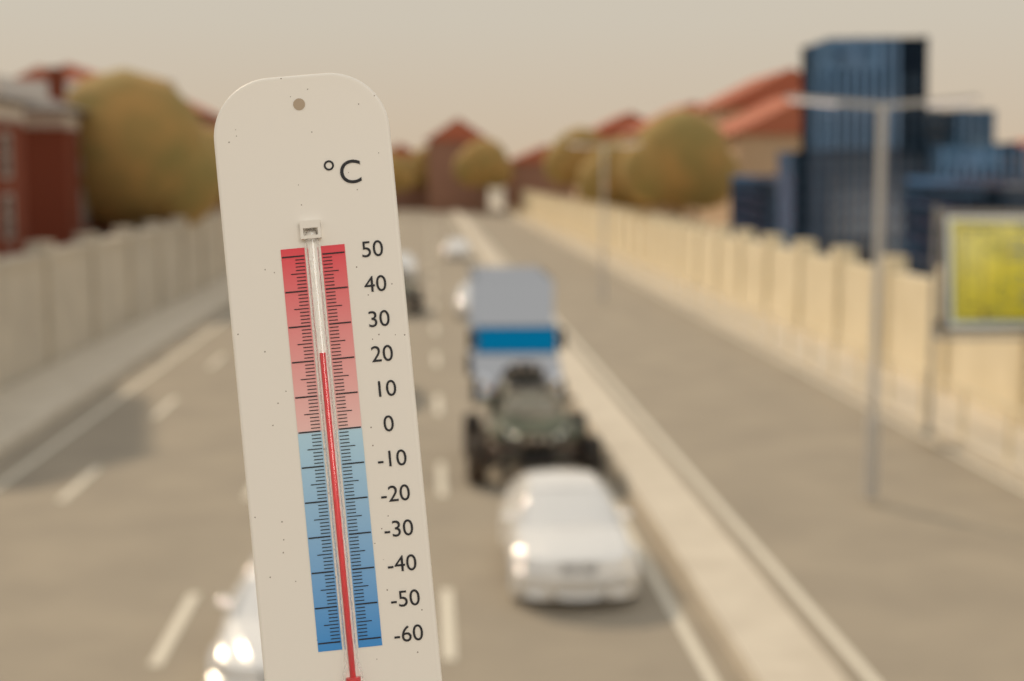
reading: 22 °C
